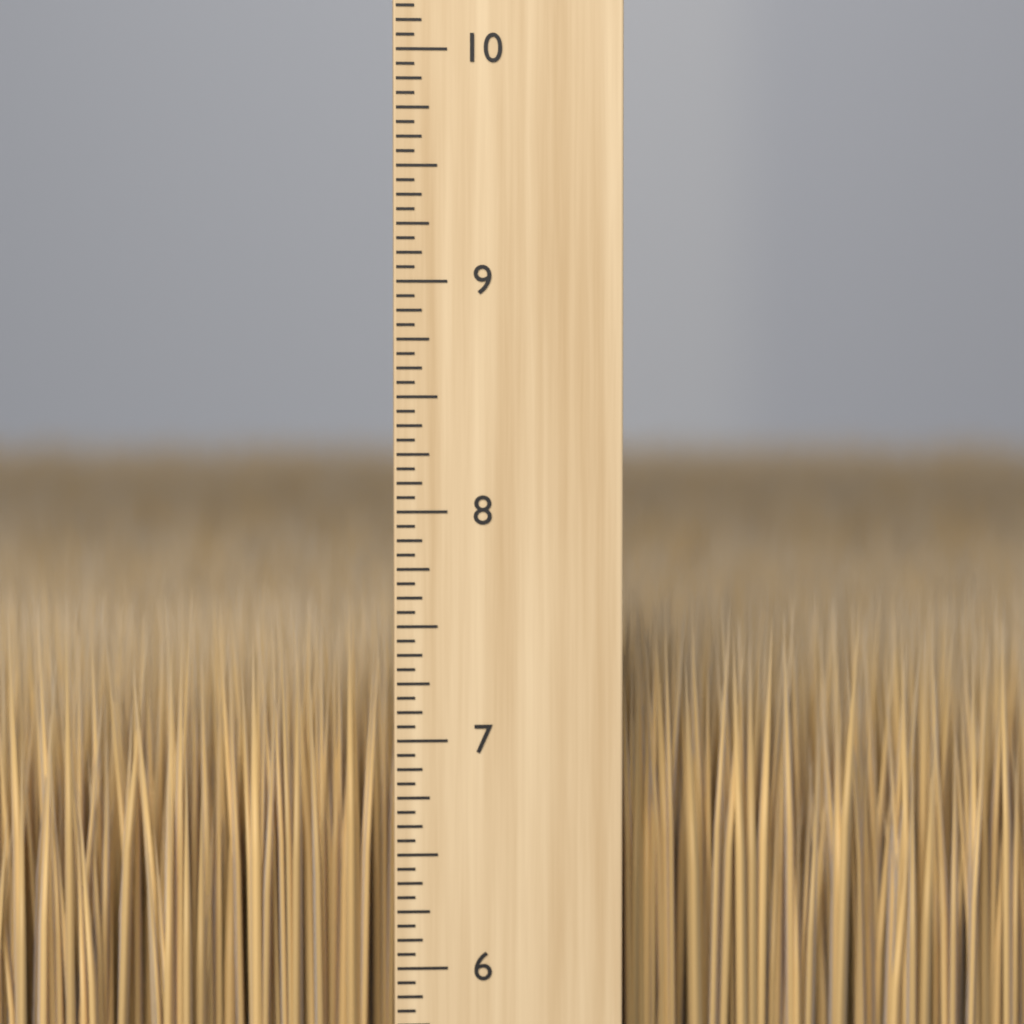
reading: 7.6250 inch
